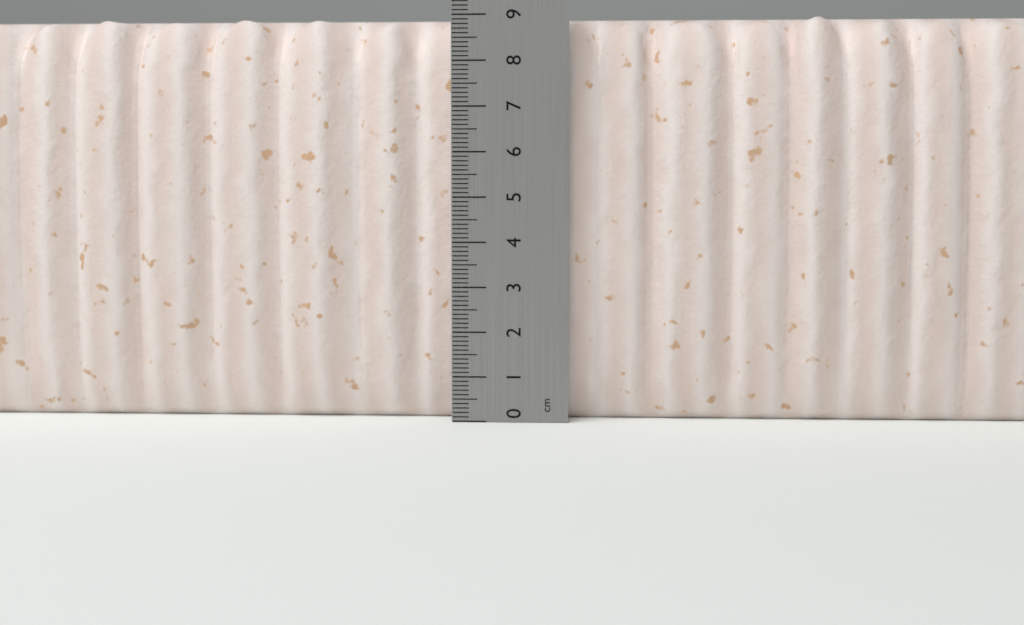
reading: 9.0 cm
